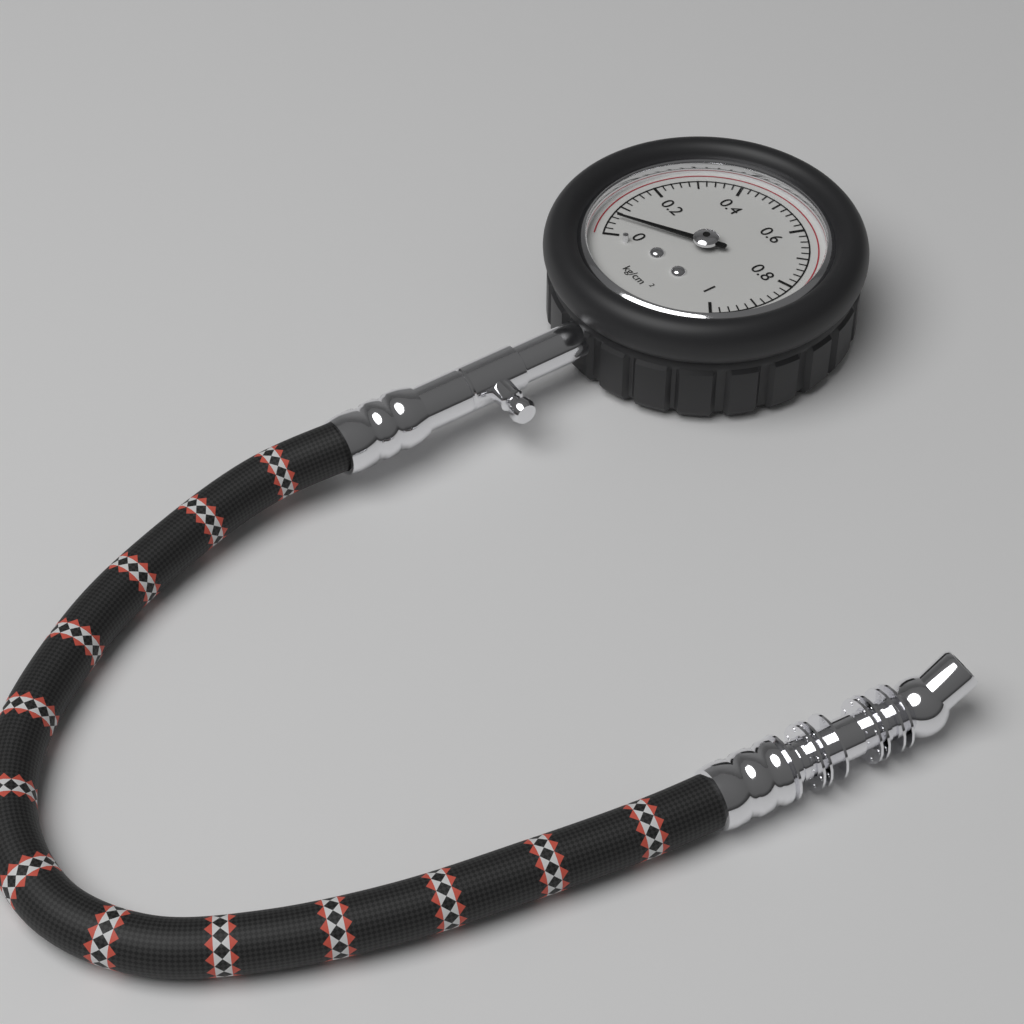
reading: 0.06 kg/cm²
